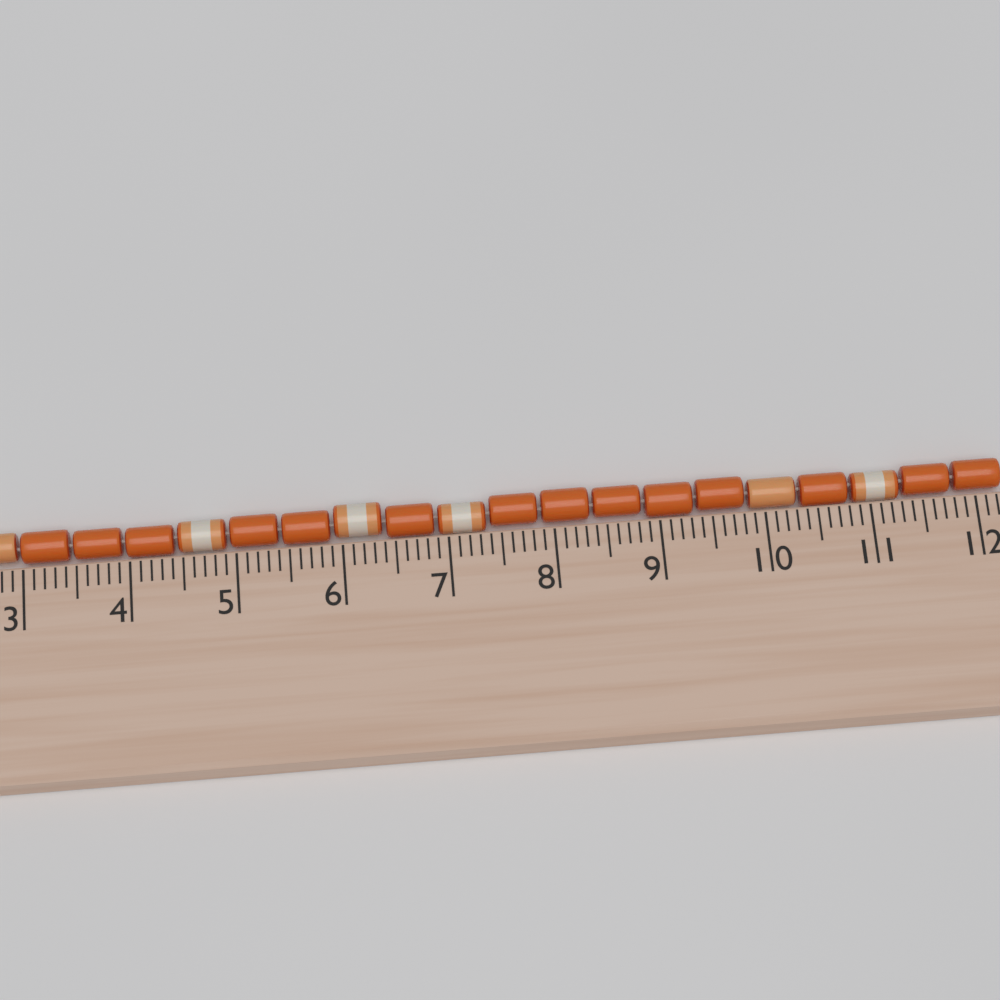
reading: 12.3 cm
